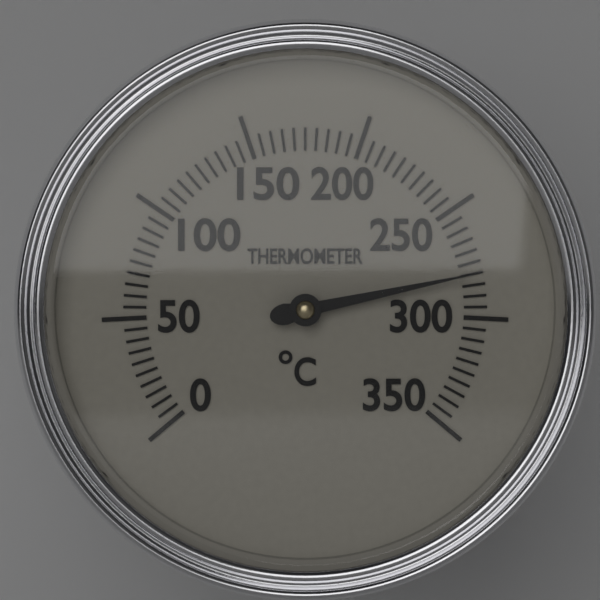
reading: 280 °C
